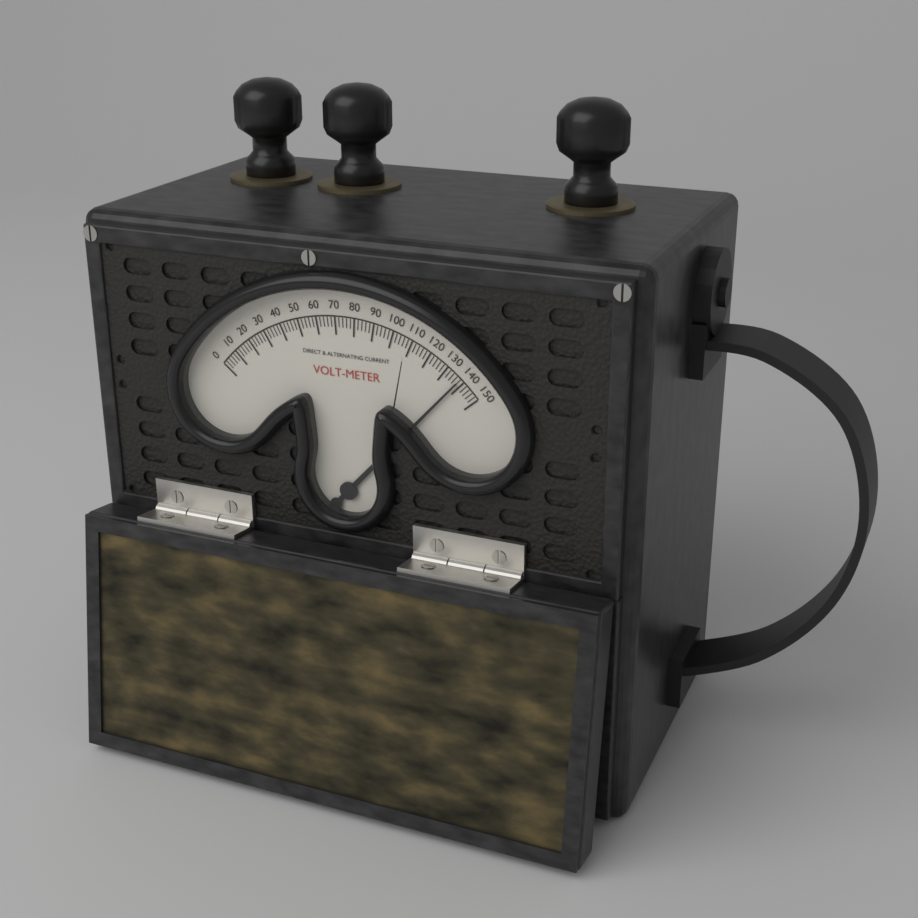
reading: 138 V
